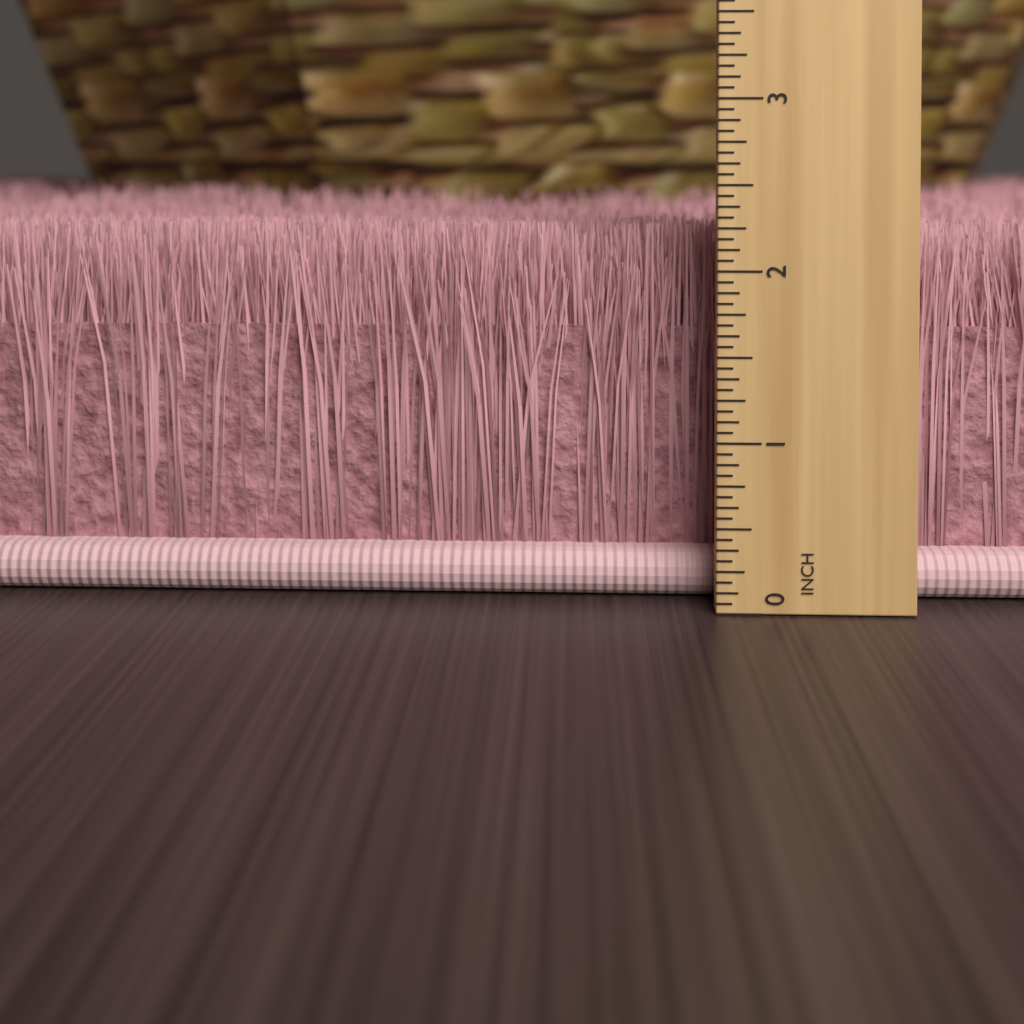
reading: 2.2500 inch
